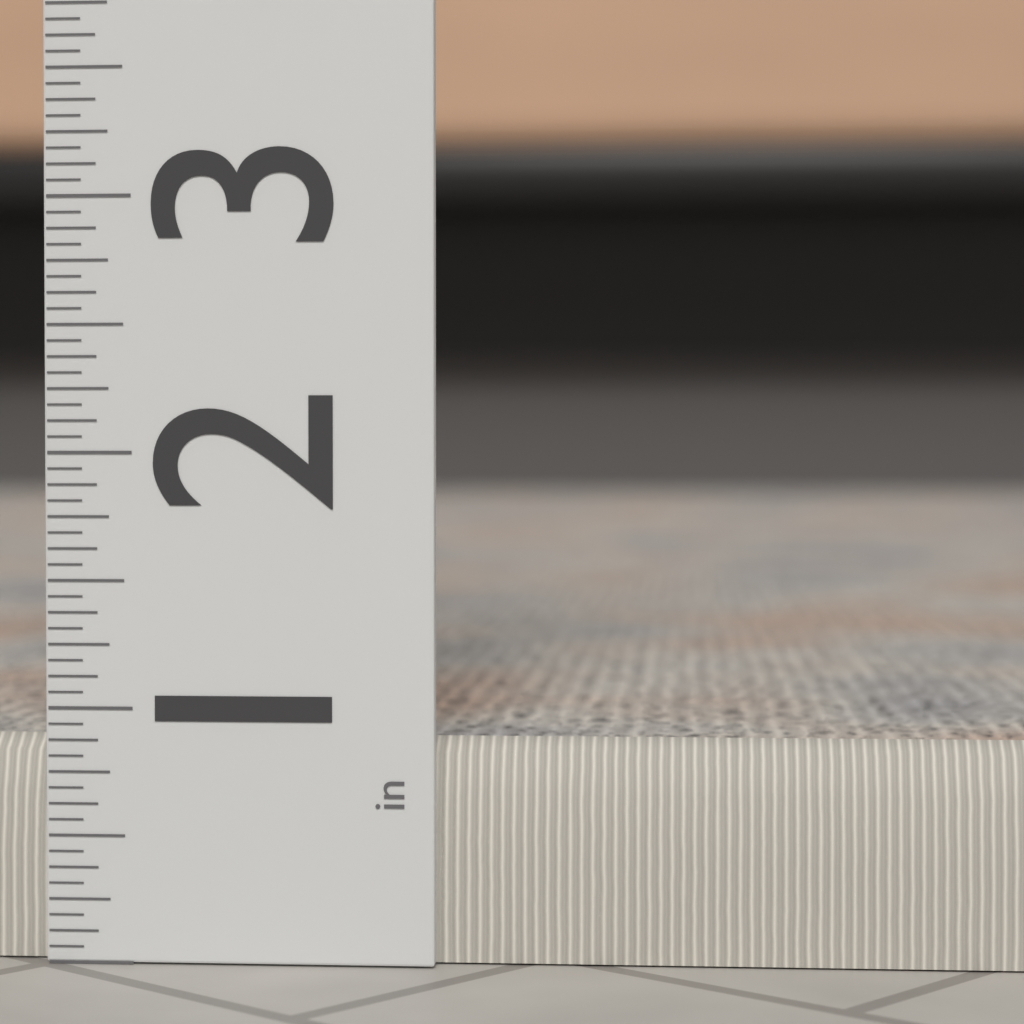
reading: 0.8750 in
